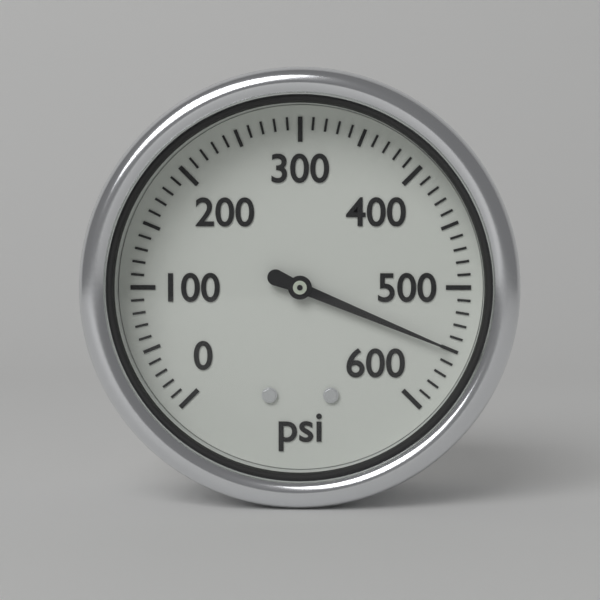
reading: 550 psi
